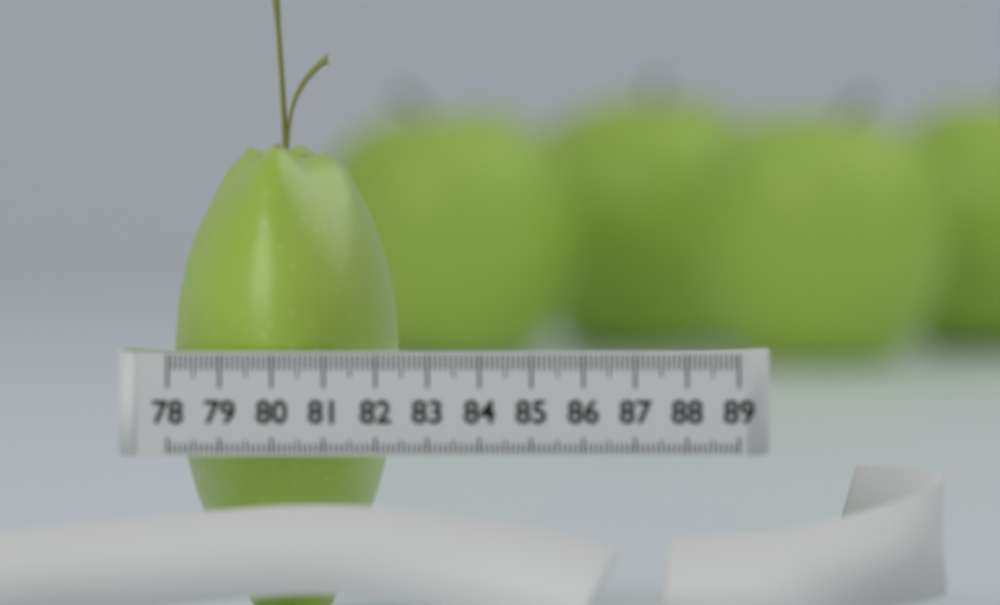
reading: 82.4 (no unit)
